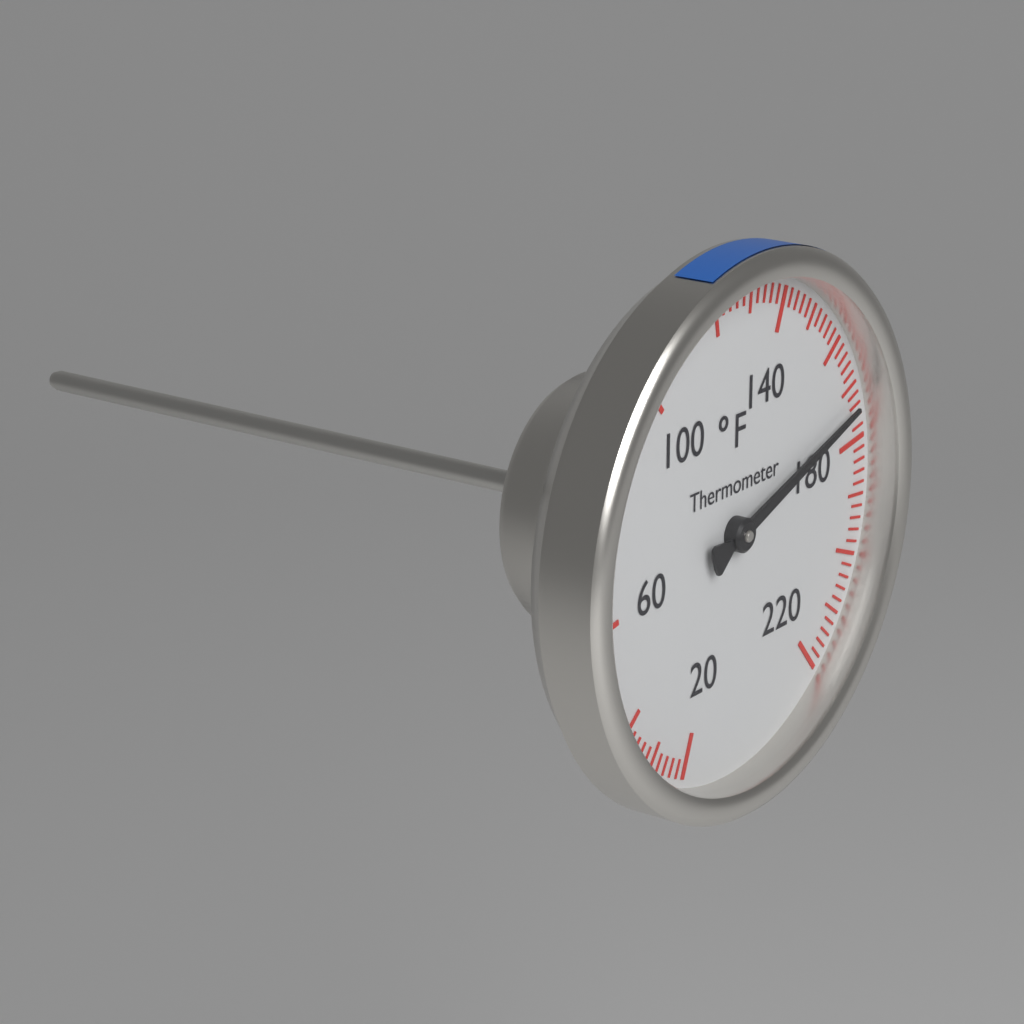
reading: 174 °F
